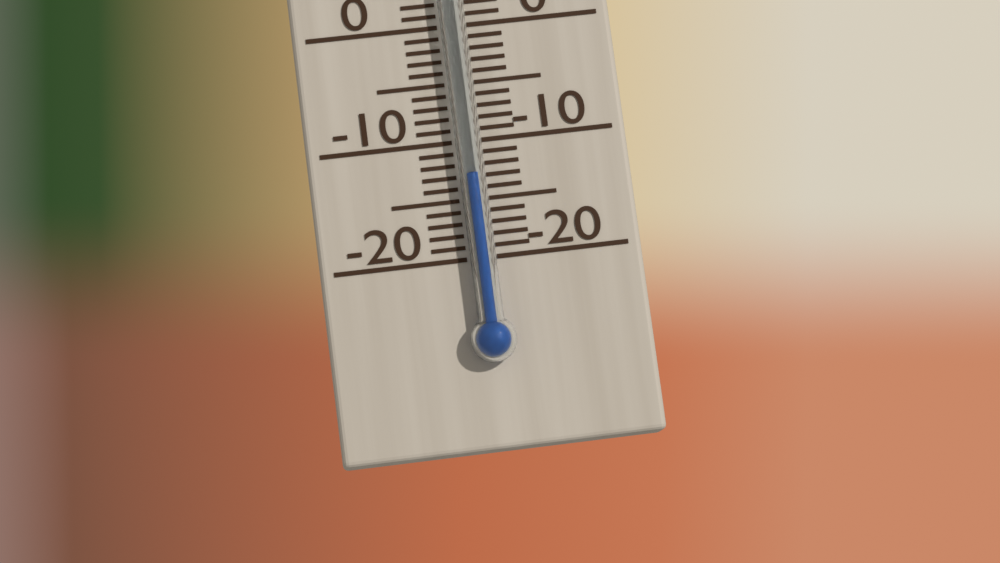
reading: -13 °C
